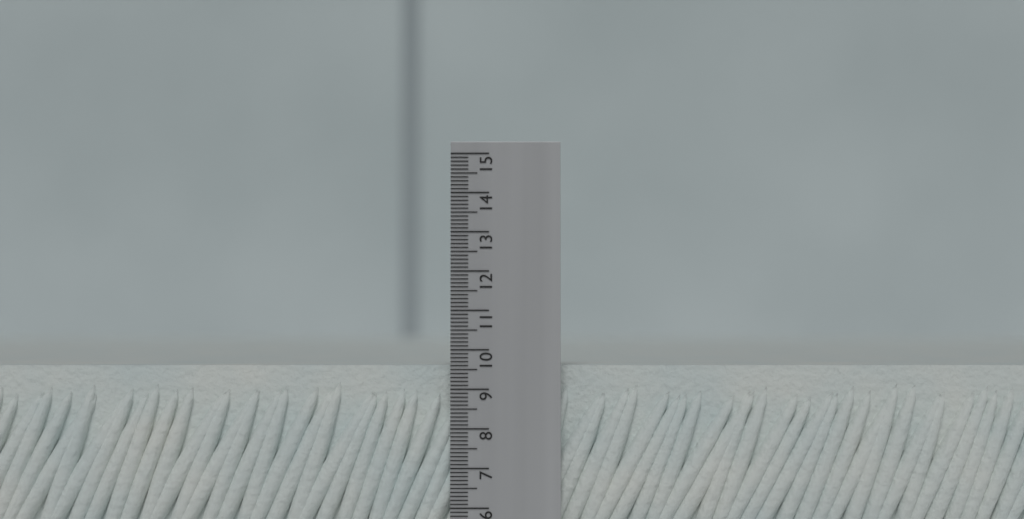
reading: 9.6 (no unit)
